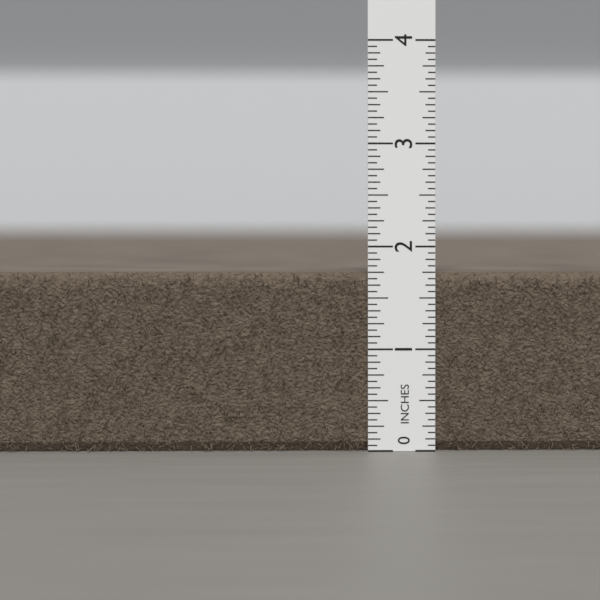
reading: 1.7500 in
